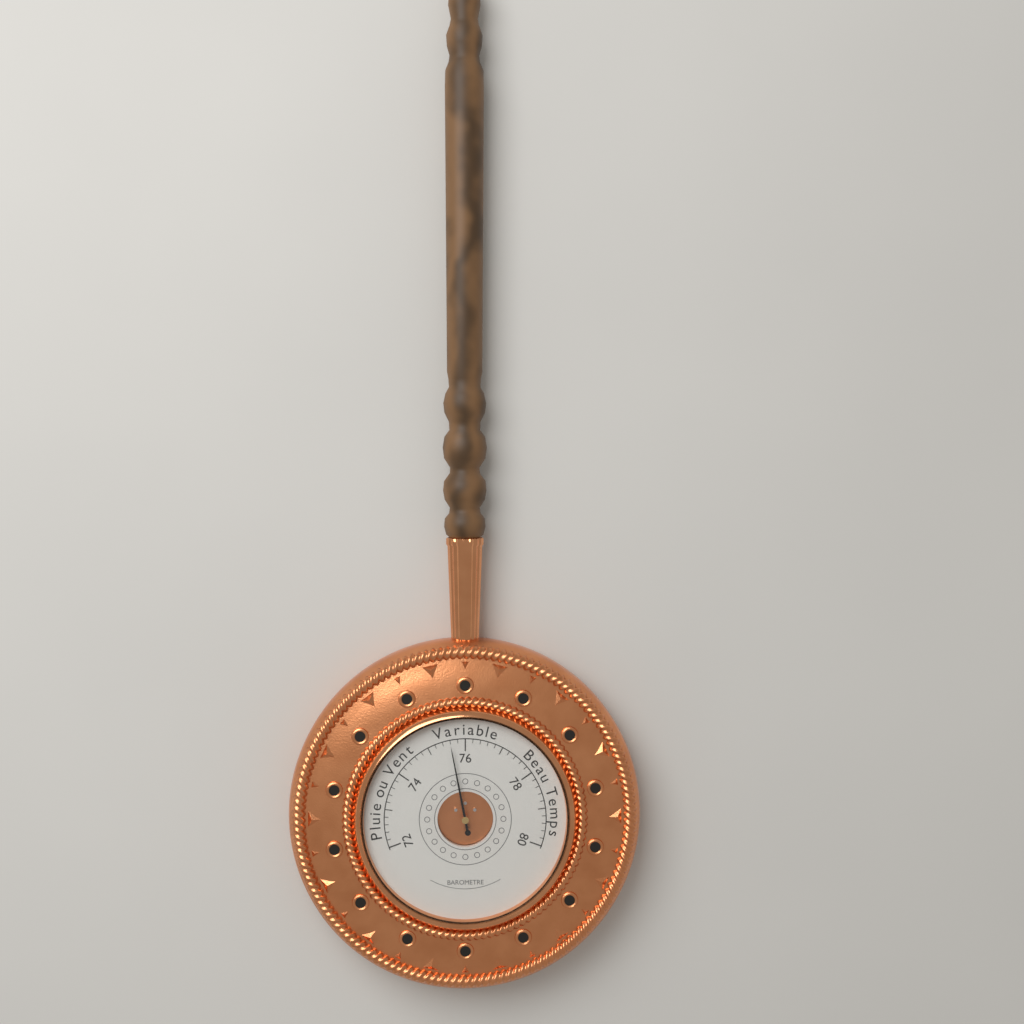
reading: 75.6 (no unit)
